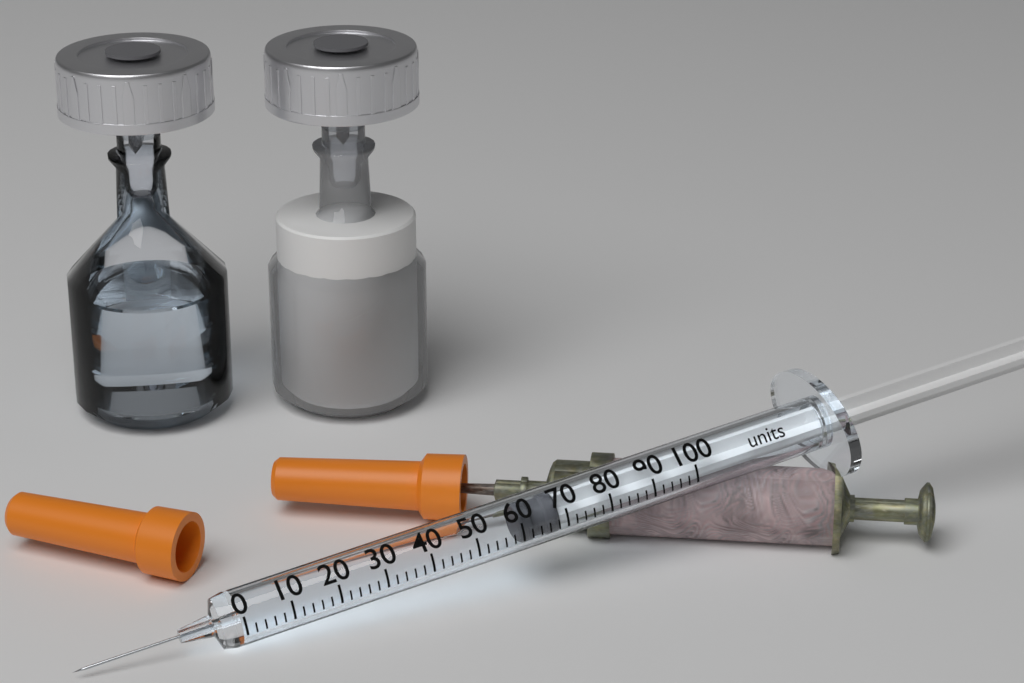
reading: 60 units
